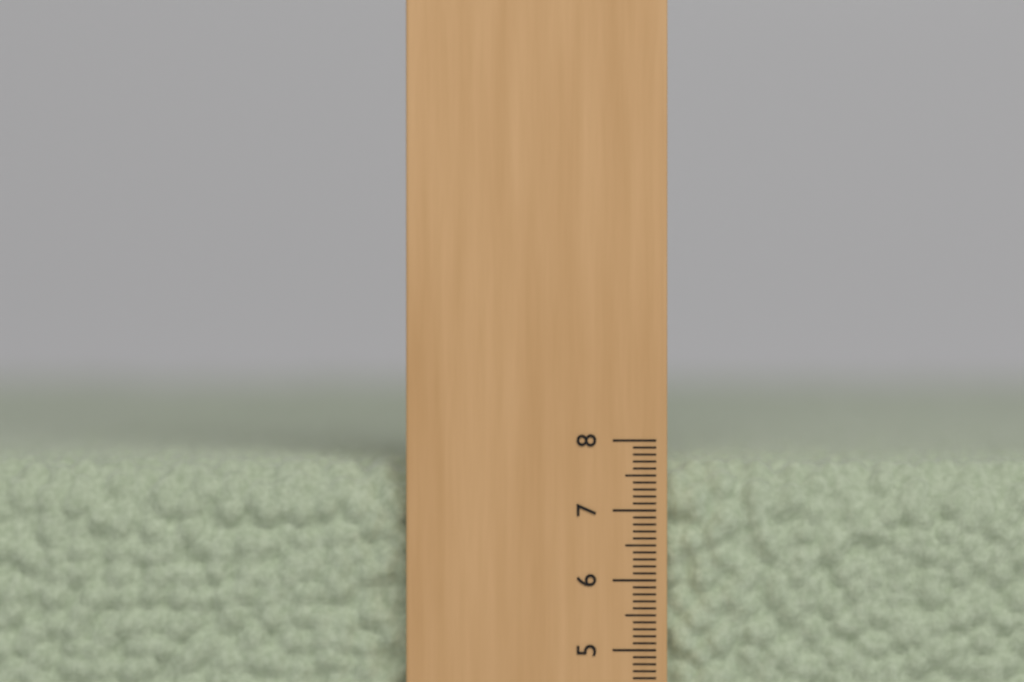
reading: 7.7 (no unit)
